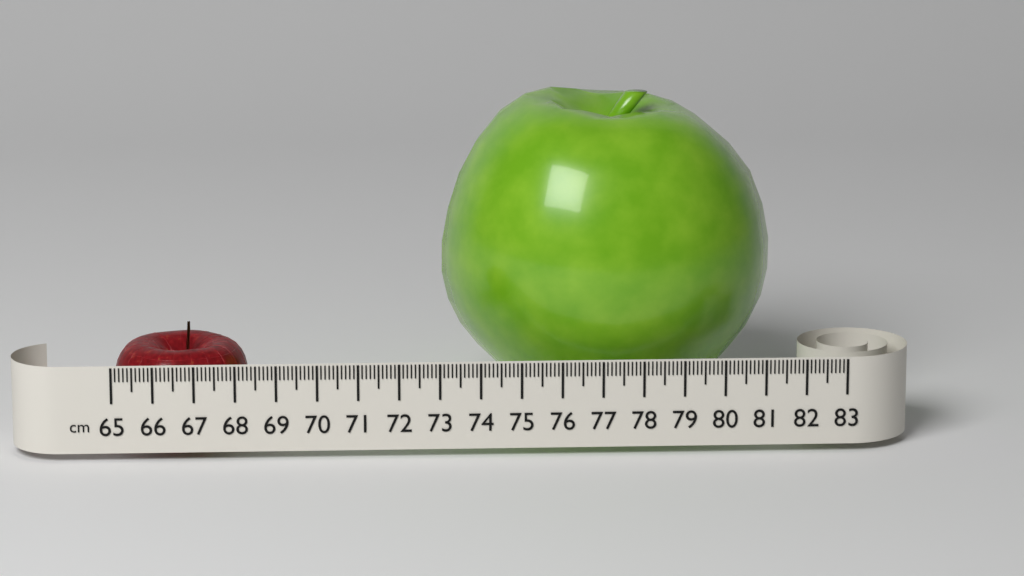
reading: 68.3 cm
